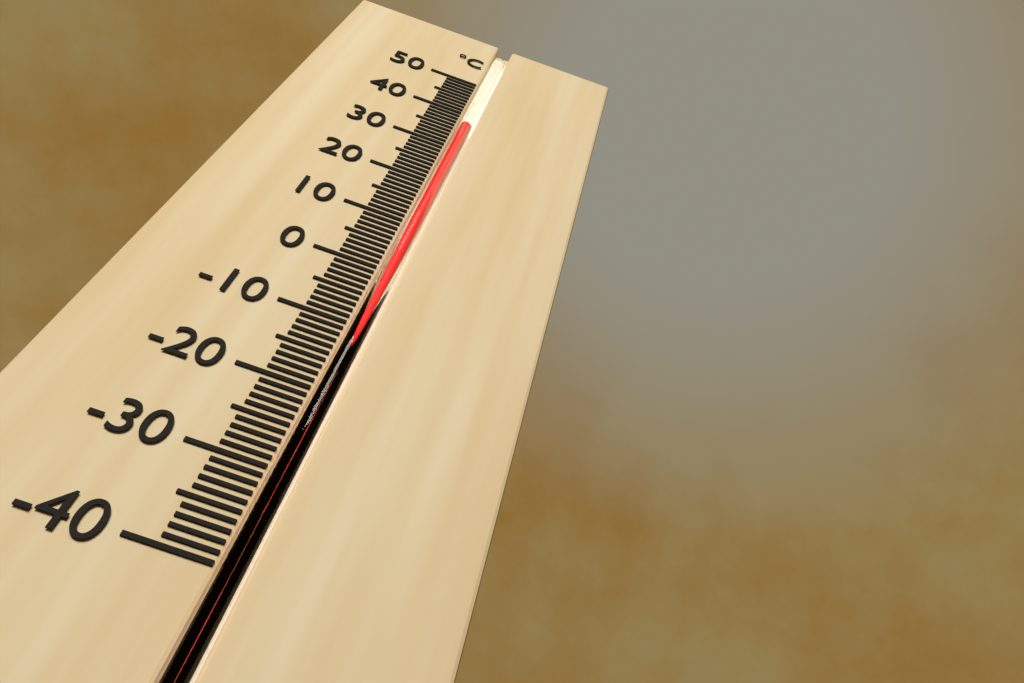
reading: 37 °C
